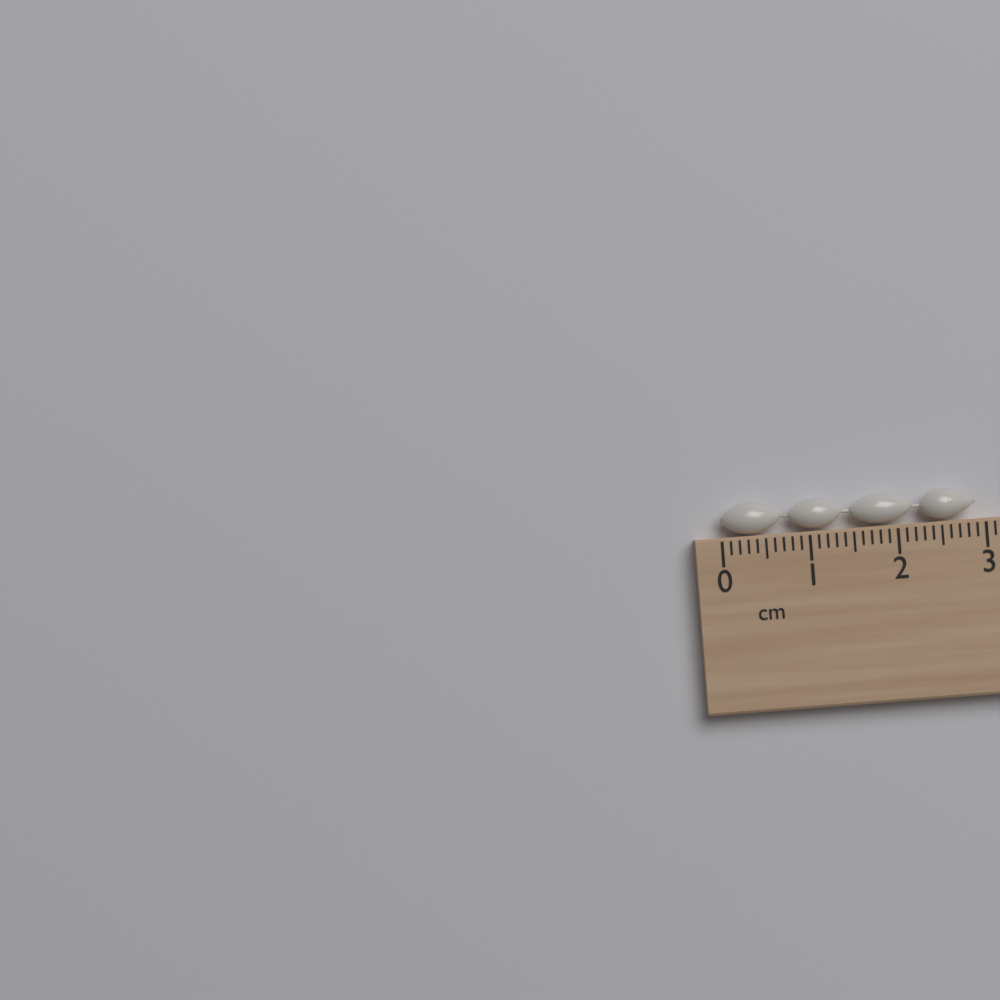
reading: 2.9 cm
